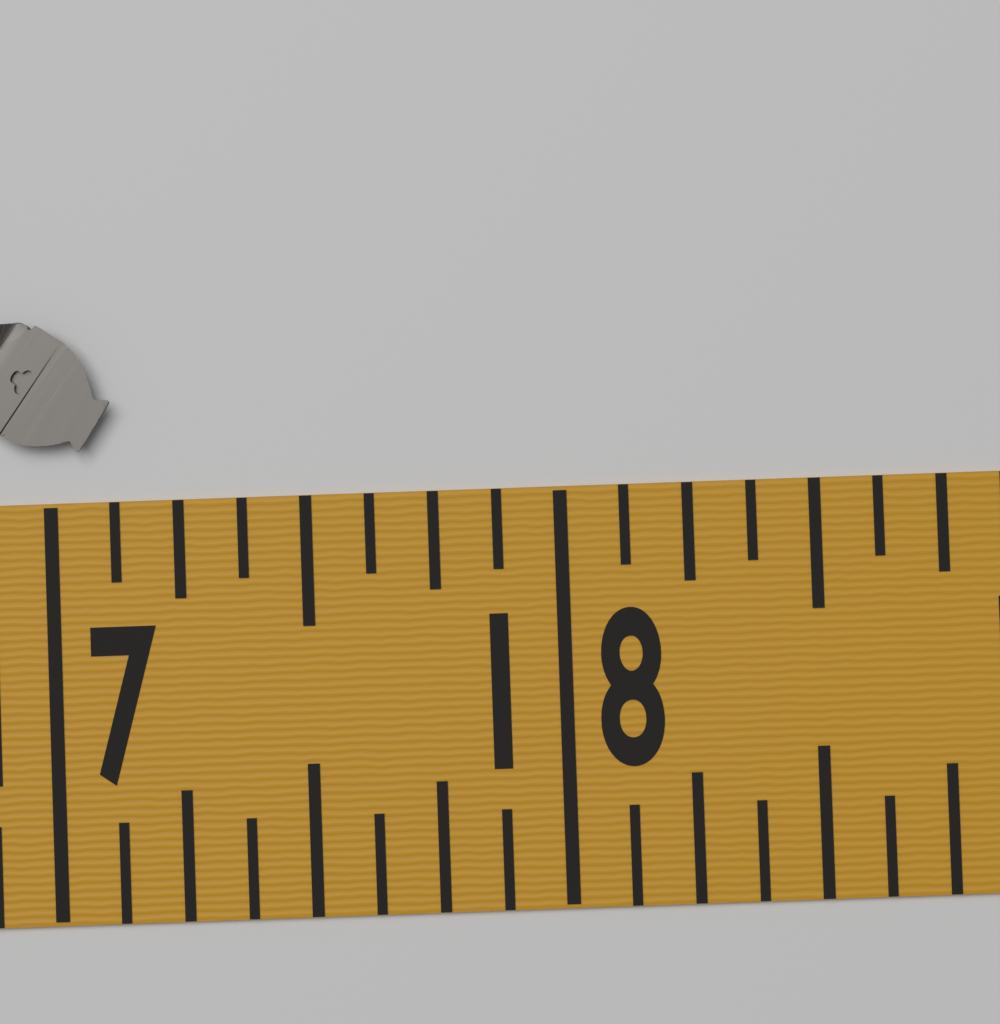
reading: 17.125 in
